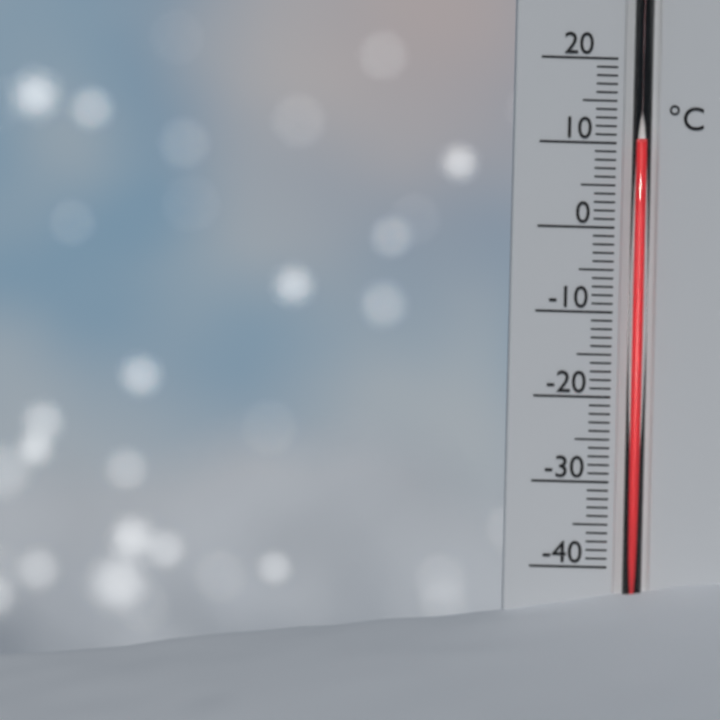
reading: 10 °C
